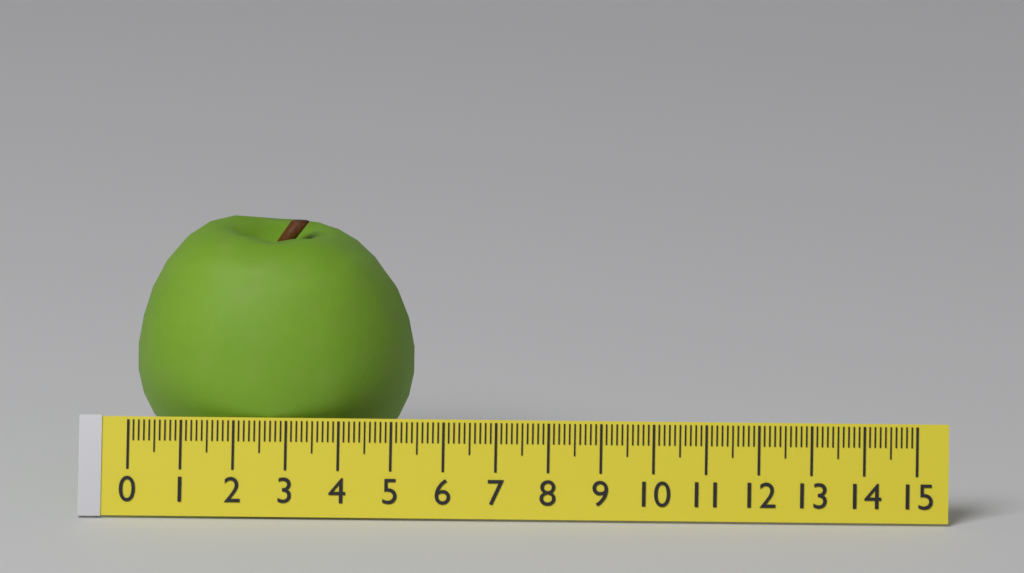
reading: 5.3 (no unit)
